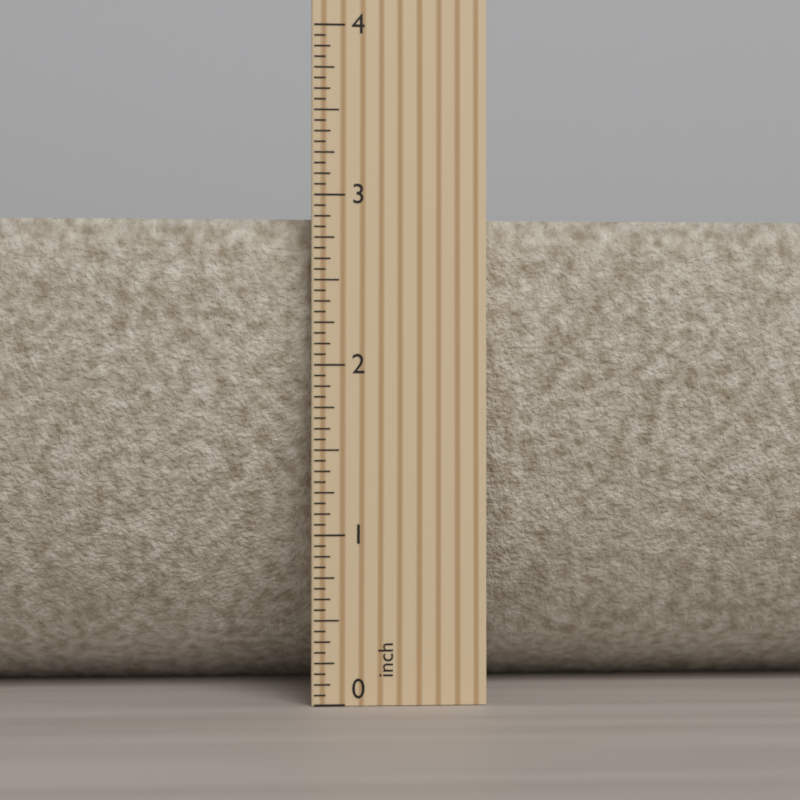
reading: 2.8750 inch
